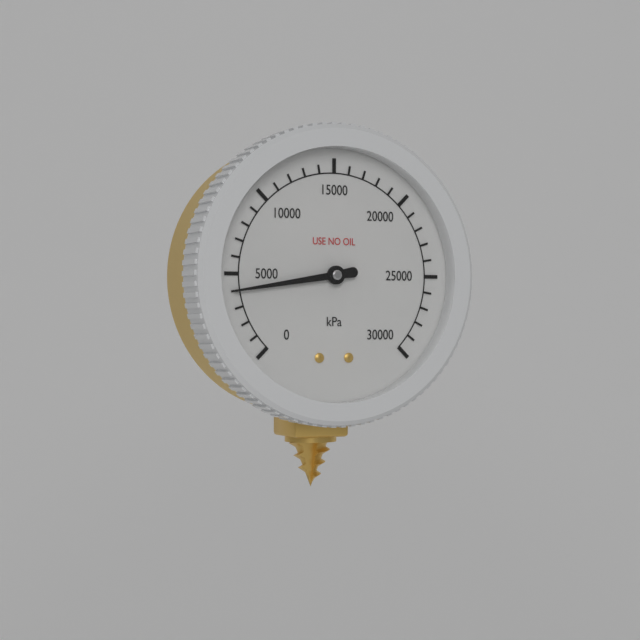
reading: 4000 kPa
